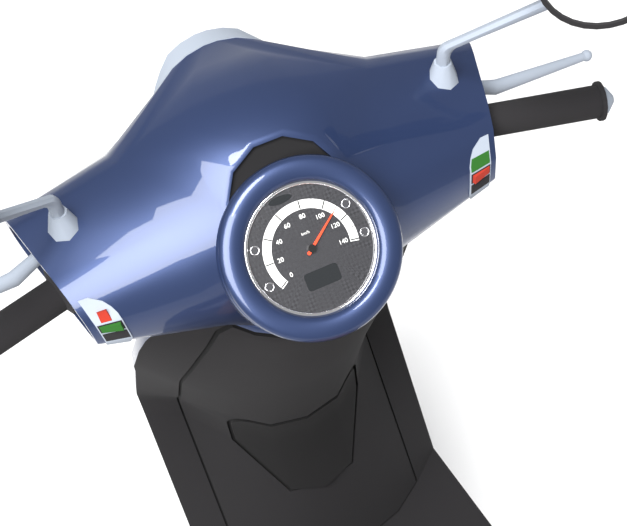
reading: 110 km/h
